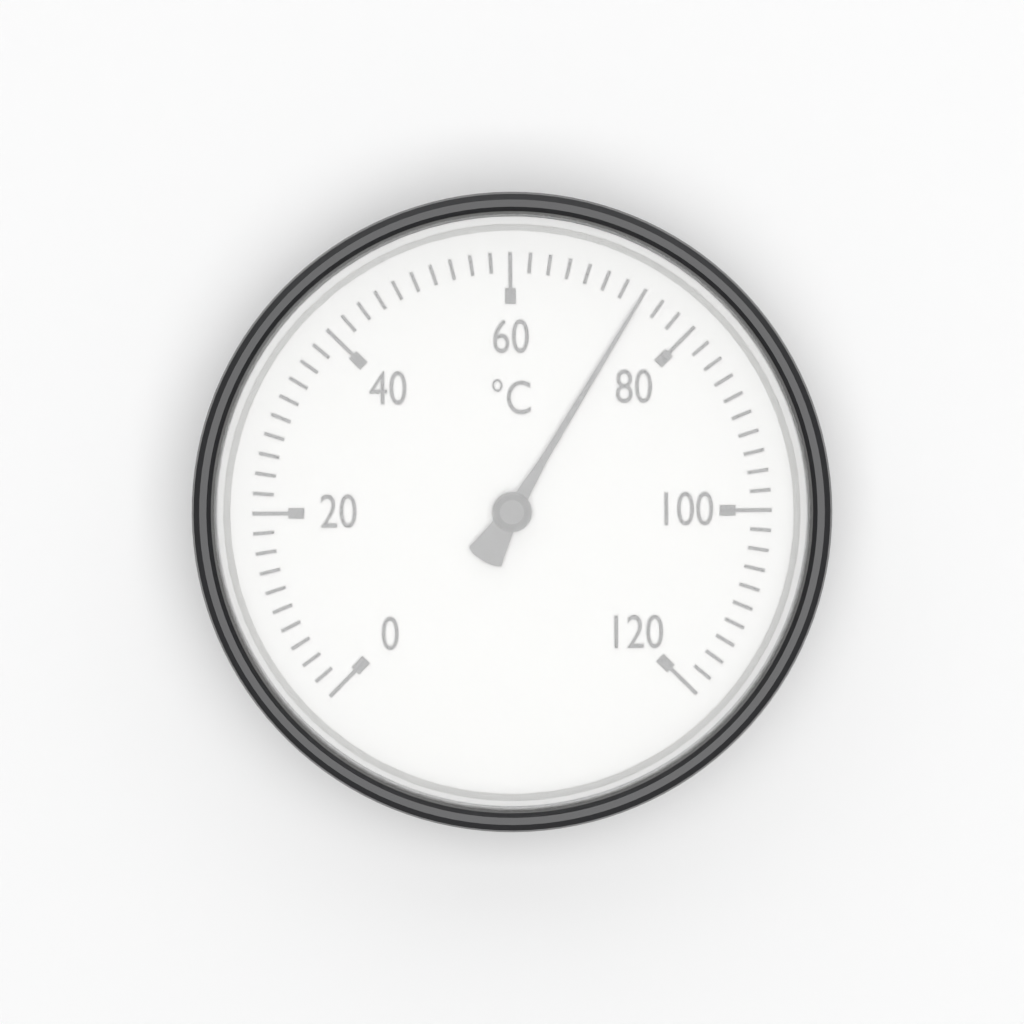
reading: 74 °C
